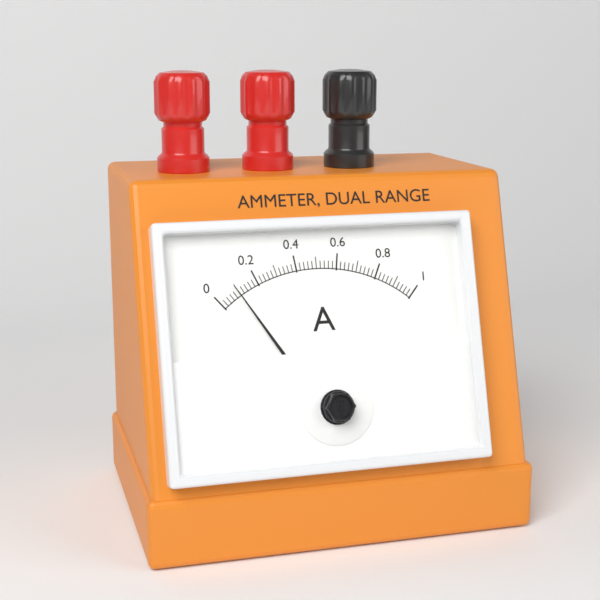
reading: 0.10 A
